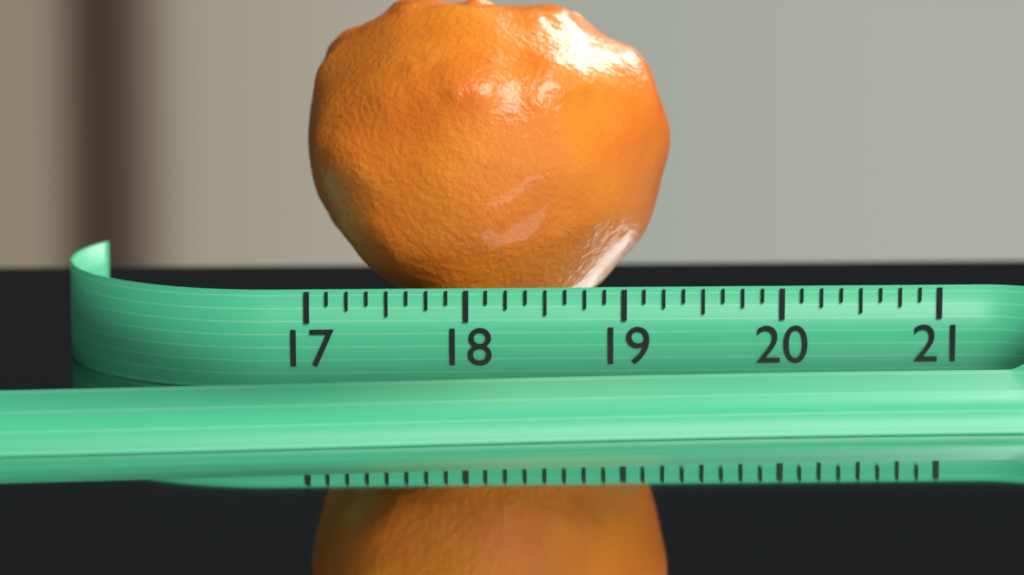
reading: 19.375 (no unit)
